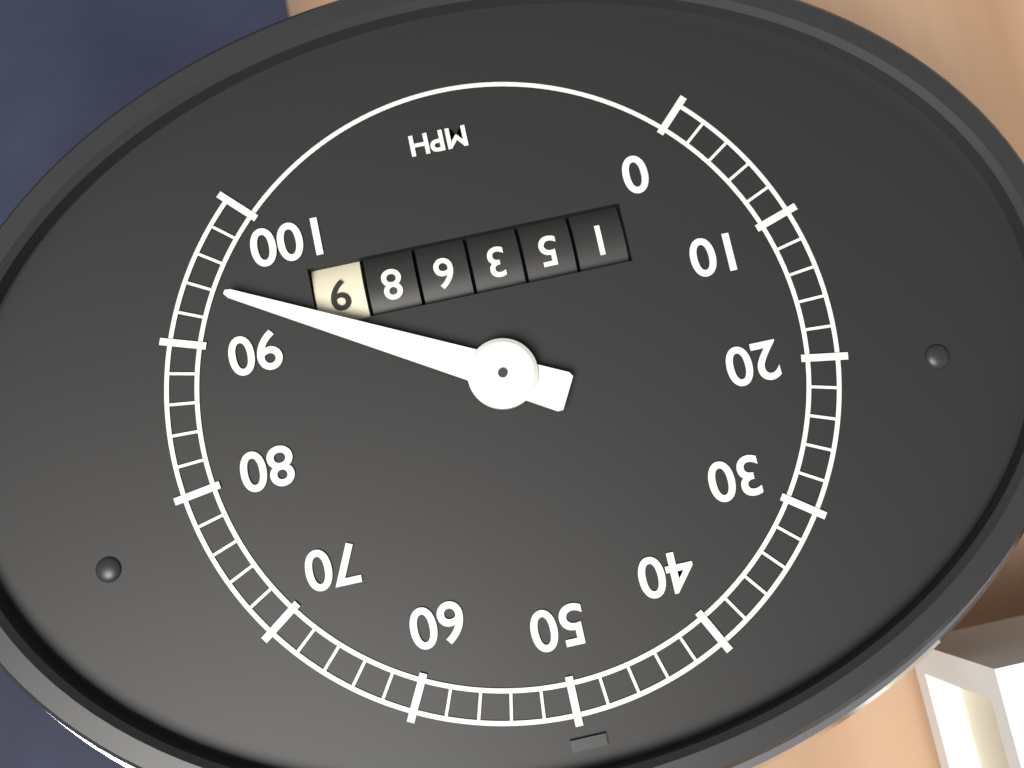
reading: 94 mph
